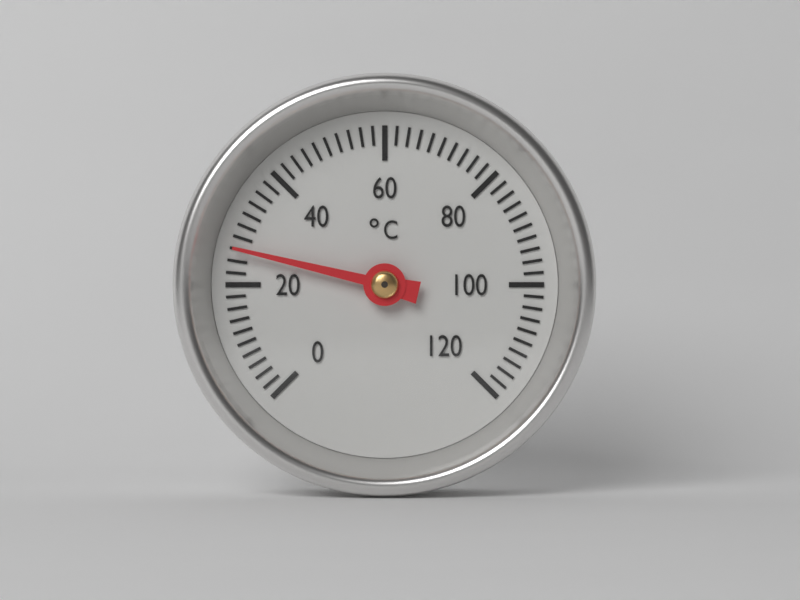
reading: 26 °C
